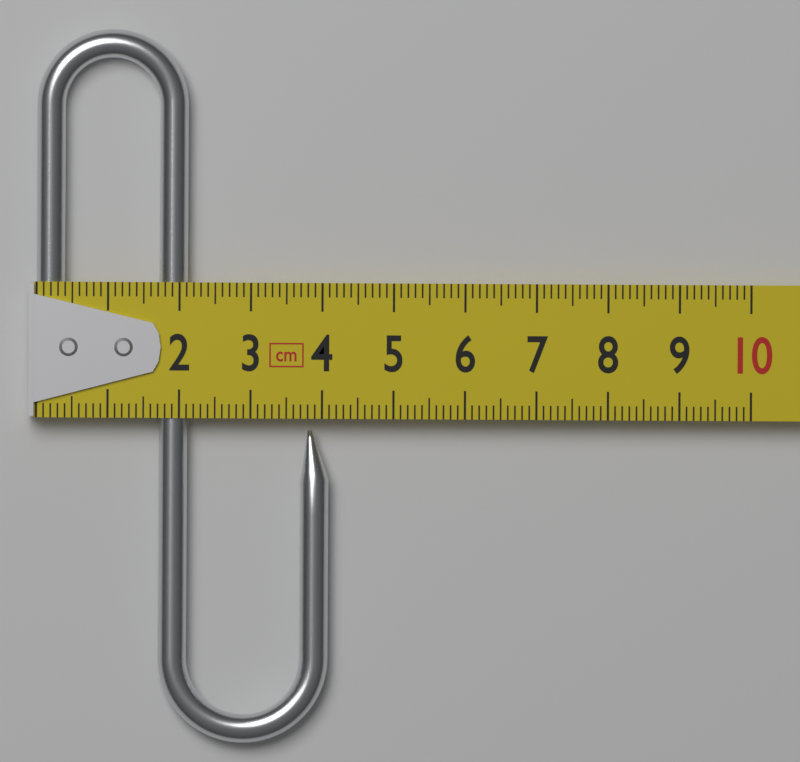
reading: 4.1 cm
